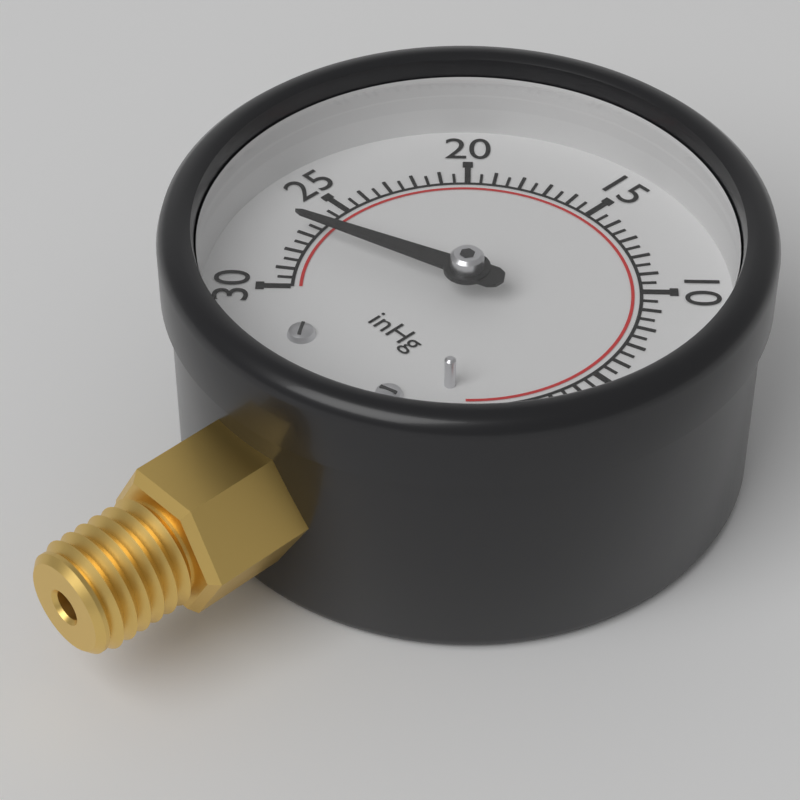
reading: 27.0 inHg
